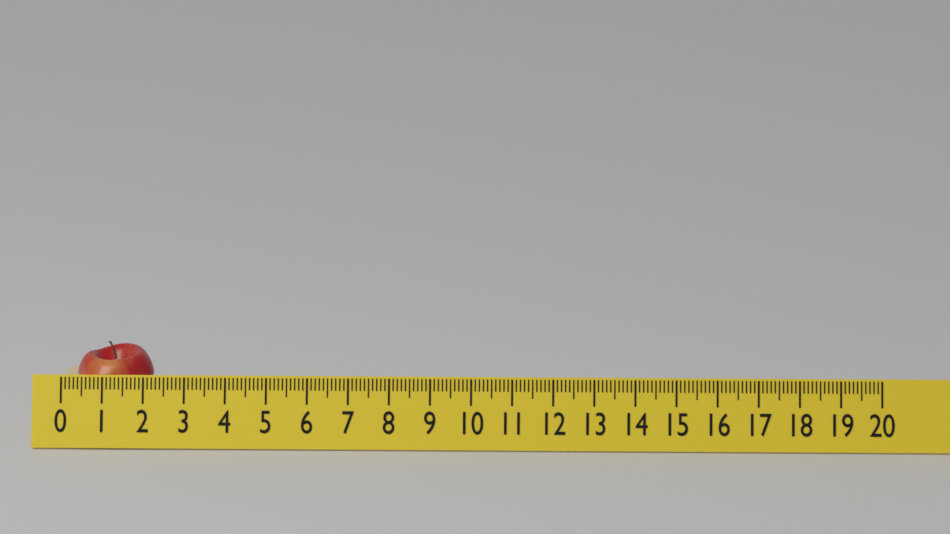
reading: 2.2 (no unit)
